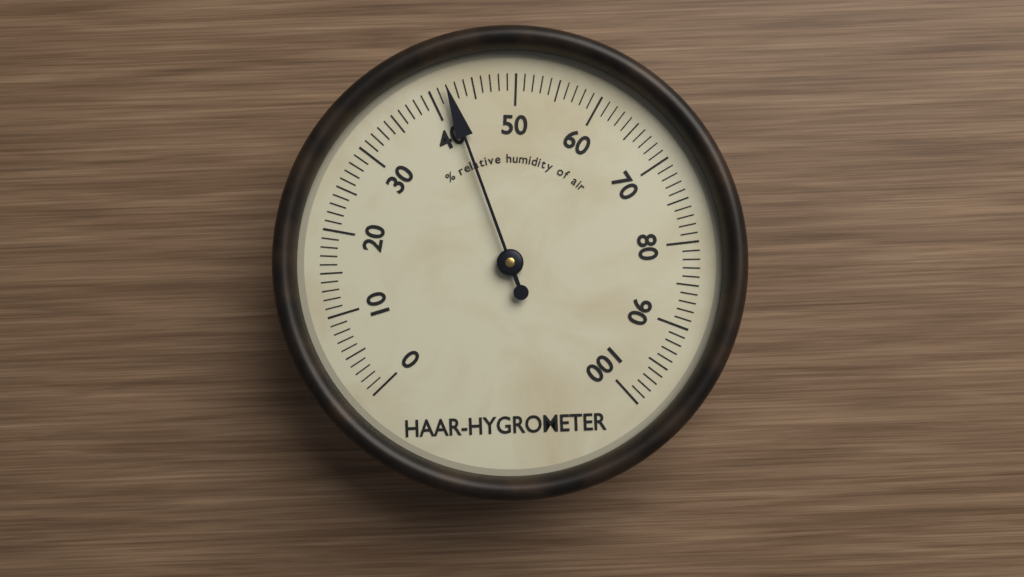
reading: 42 %
